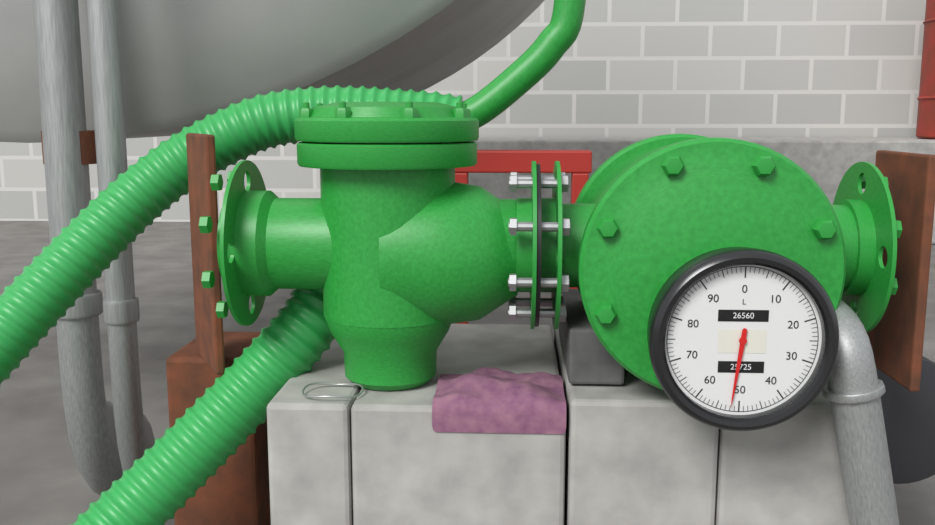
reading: 52 L
